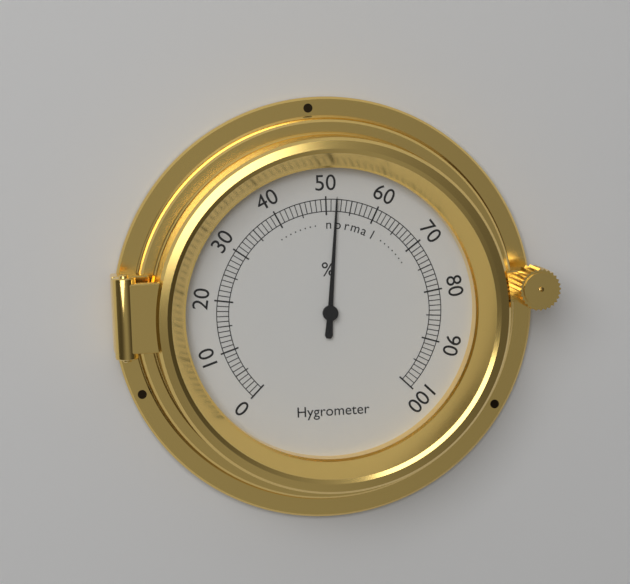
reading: 52 %
